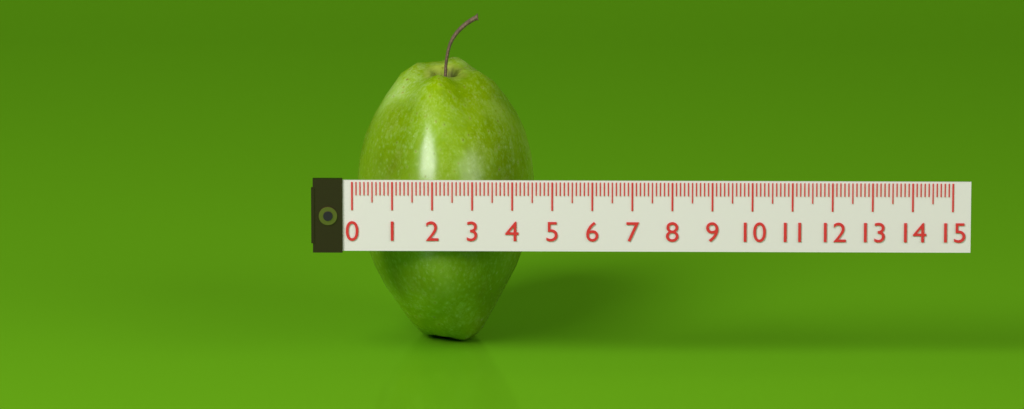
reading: 4.5 (no unit)
